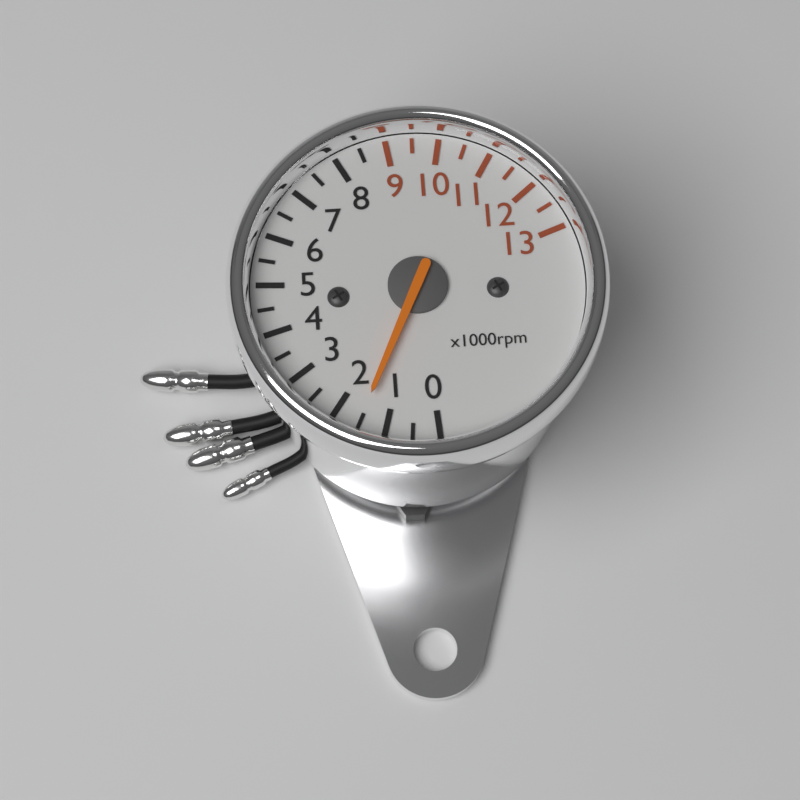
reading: 1500 rpm
